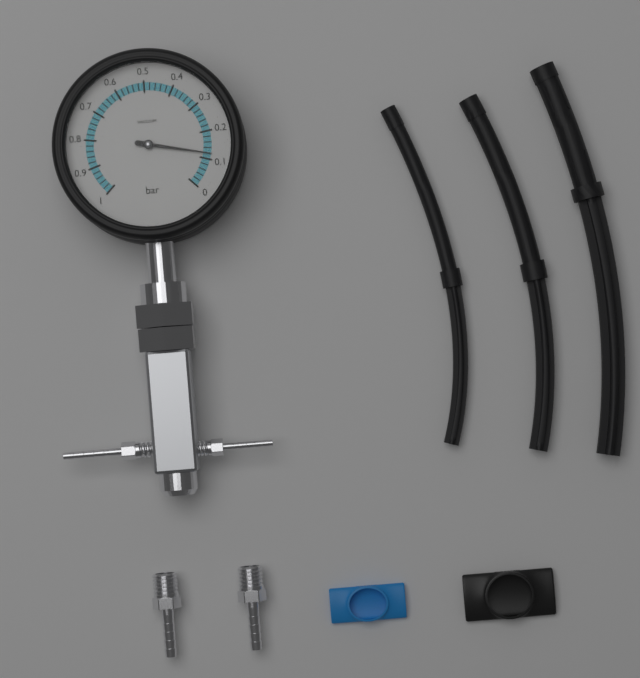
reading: 0.12 bar
